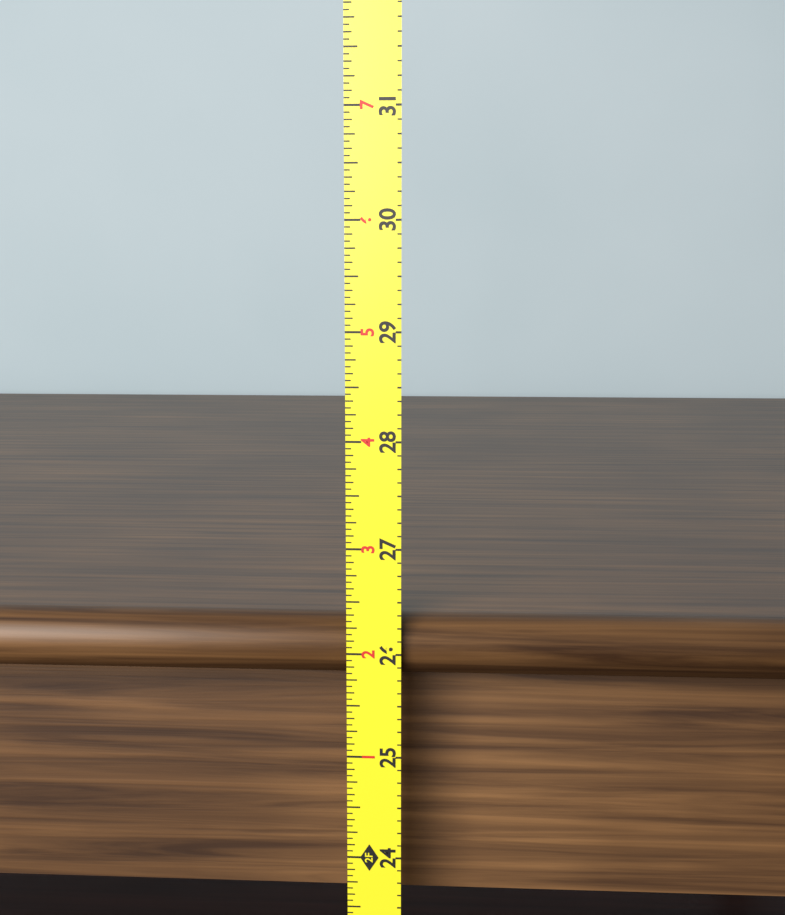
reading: 26.3125 in
